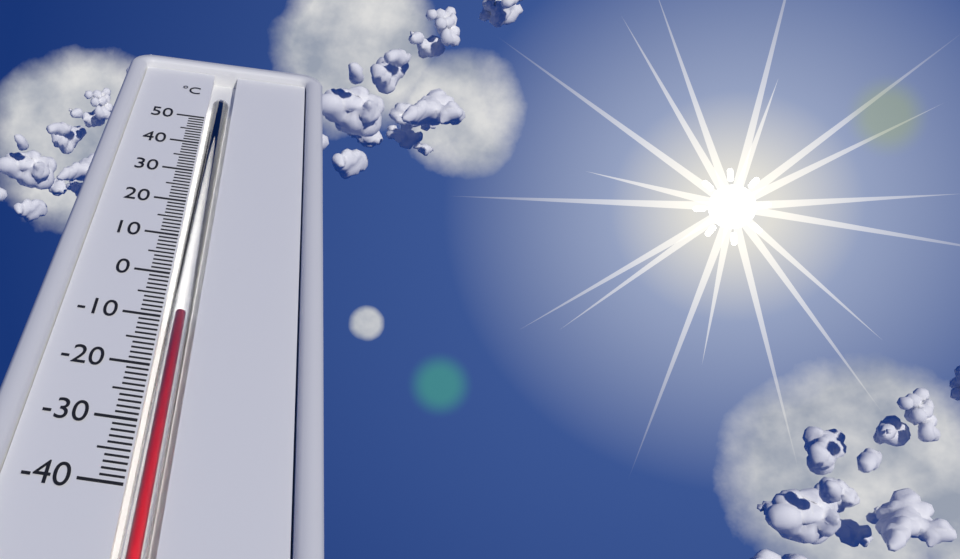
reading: -9 °C
